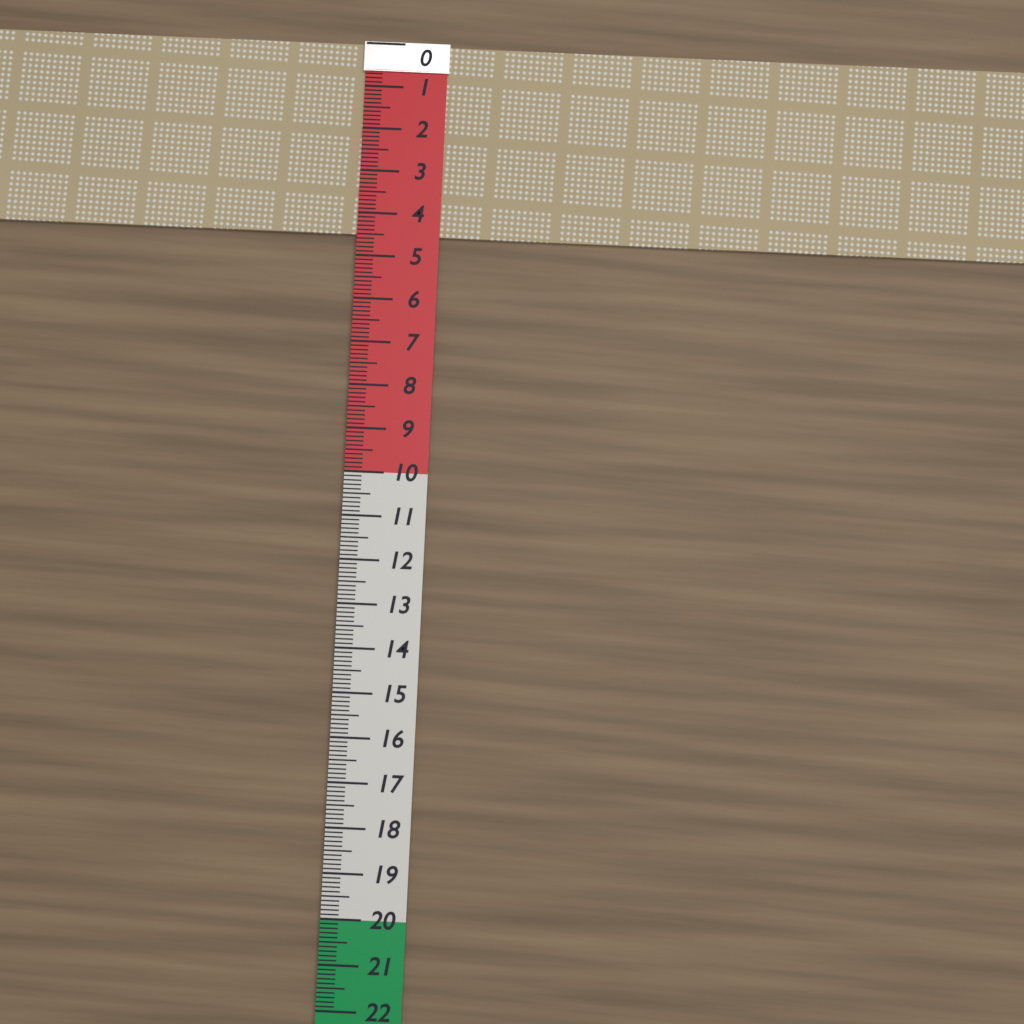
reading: 4.5 (no unit)
